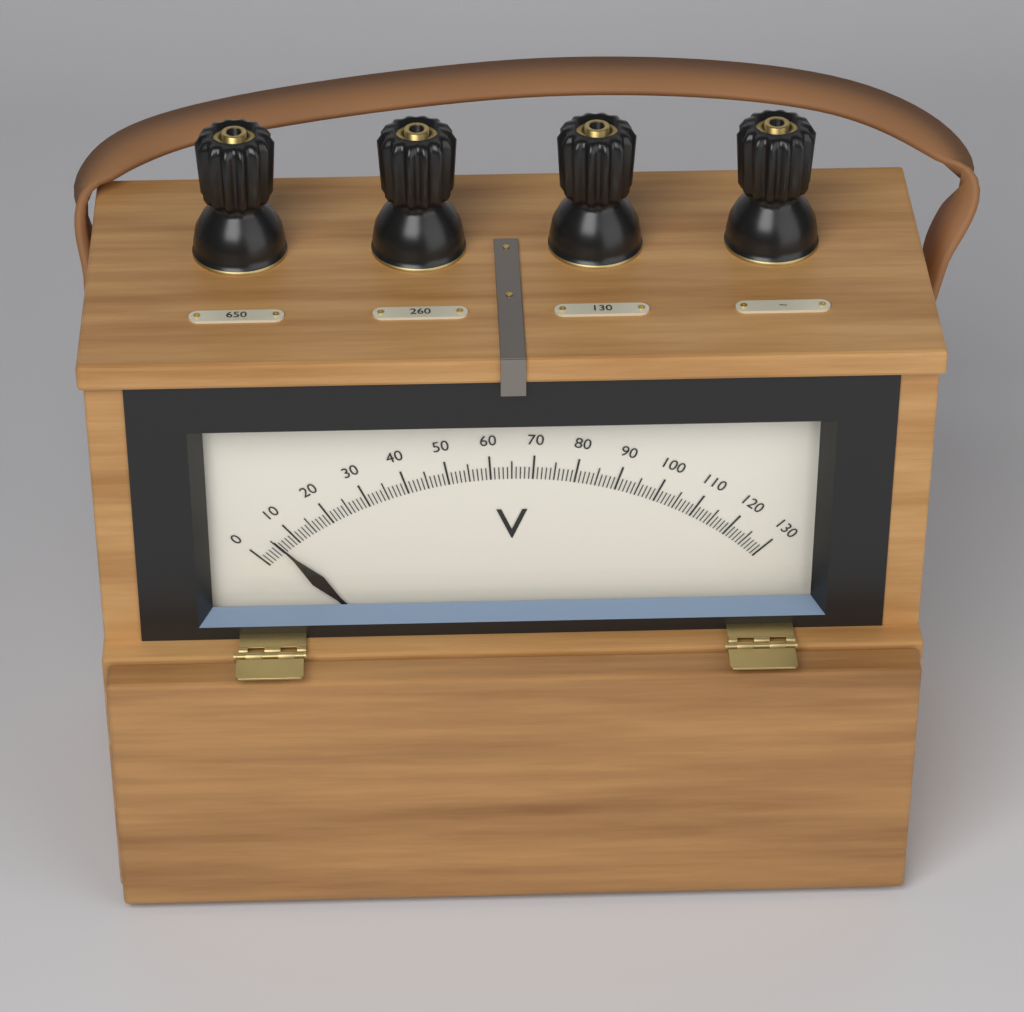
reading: 6 V
